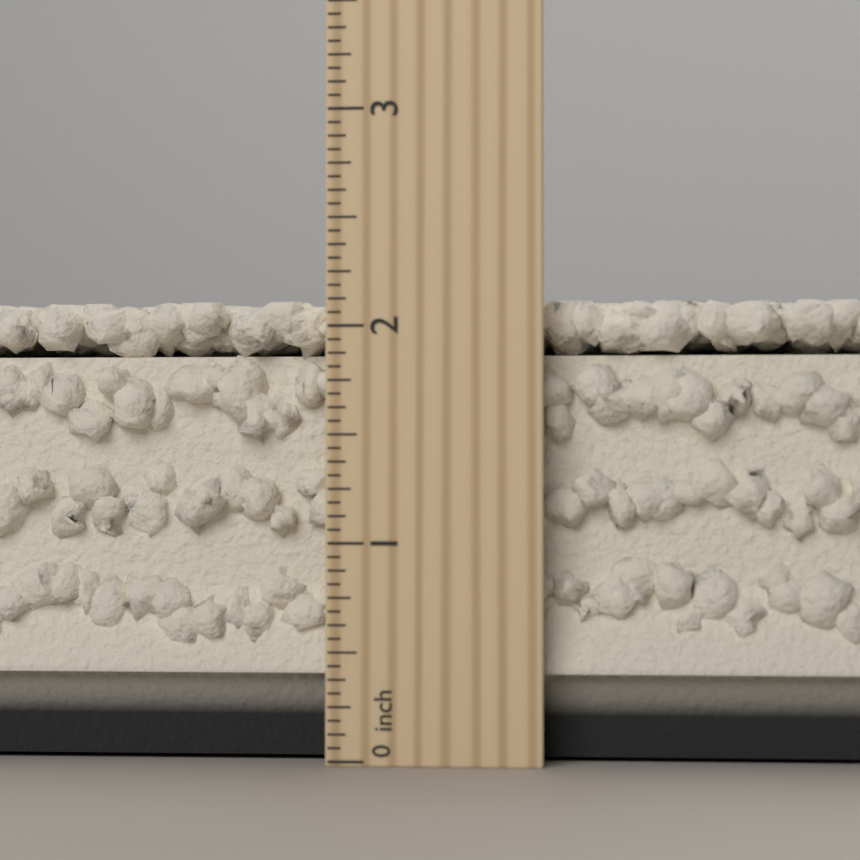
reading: 2.1250 inch
